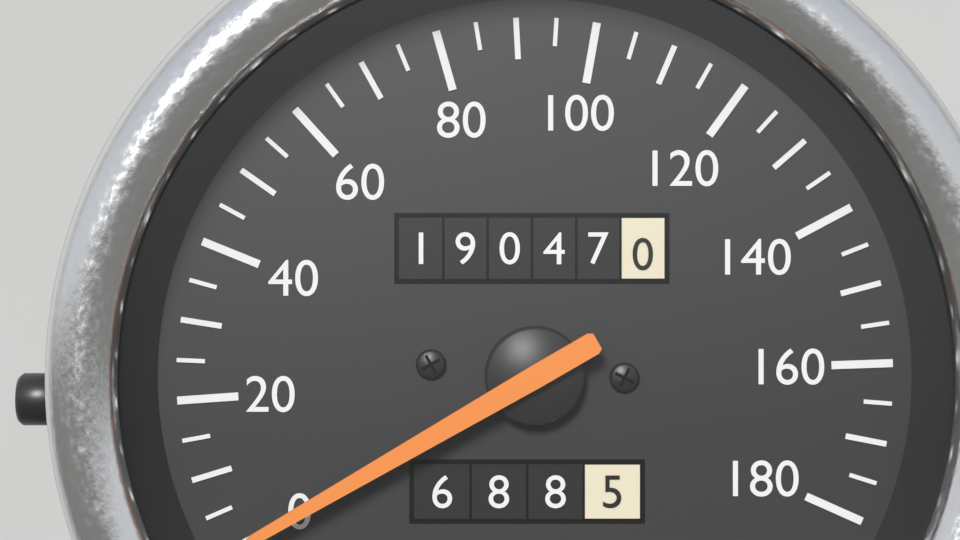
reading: 0 km/h
